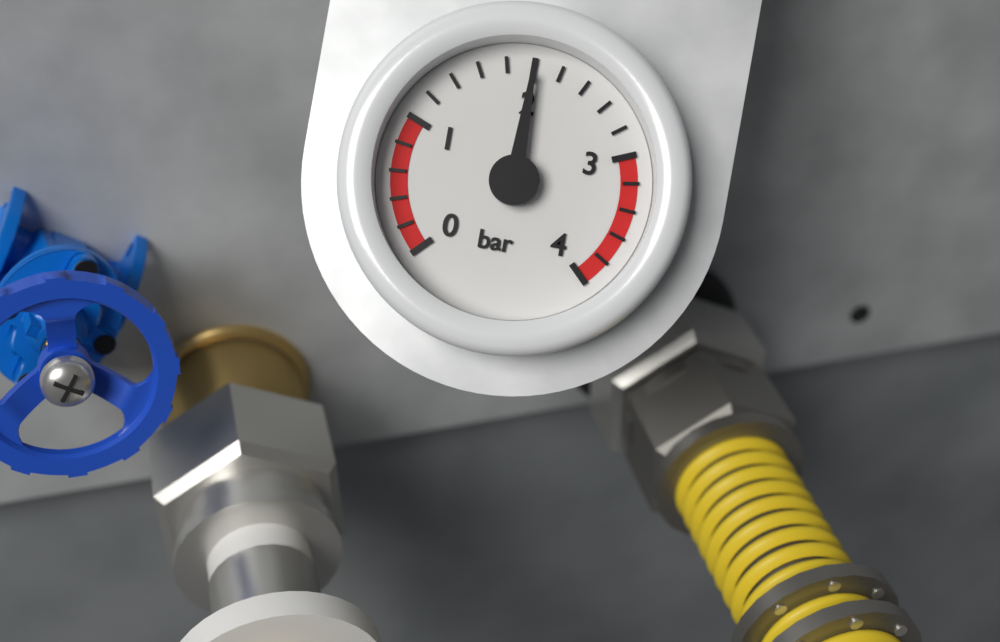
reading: 2.0 bar
